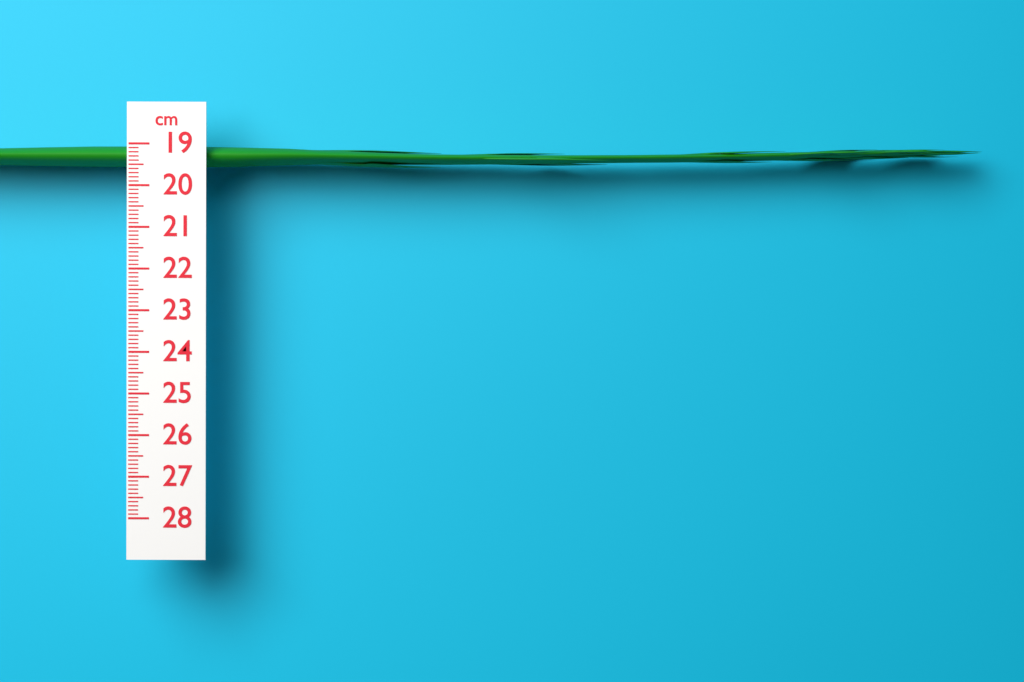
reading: 19.5 cm
